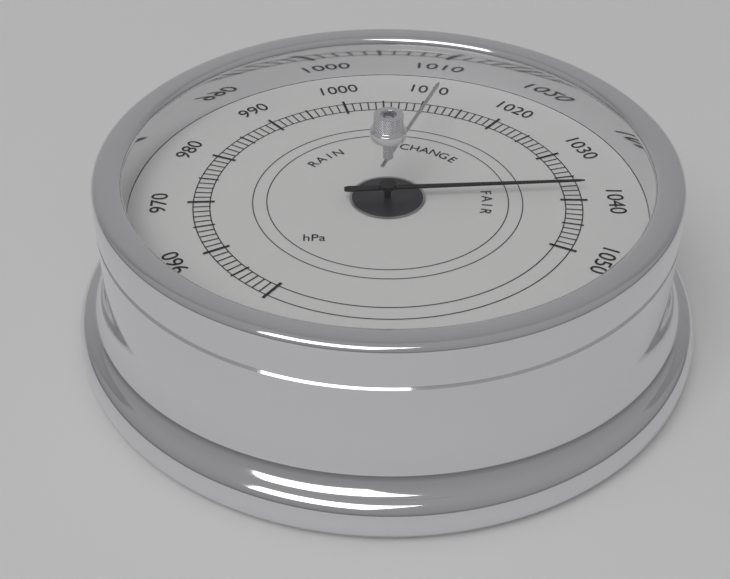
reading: 1038 hPa
